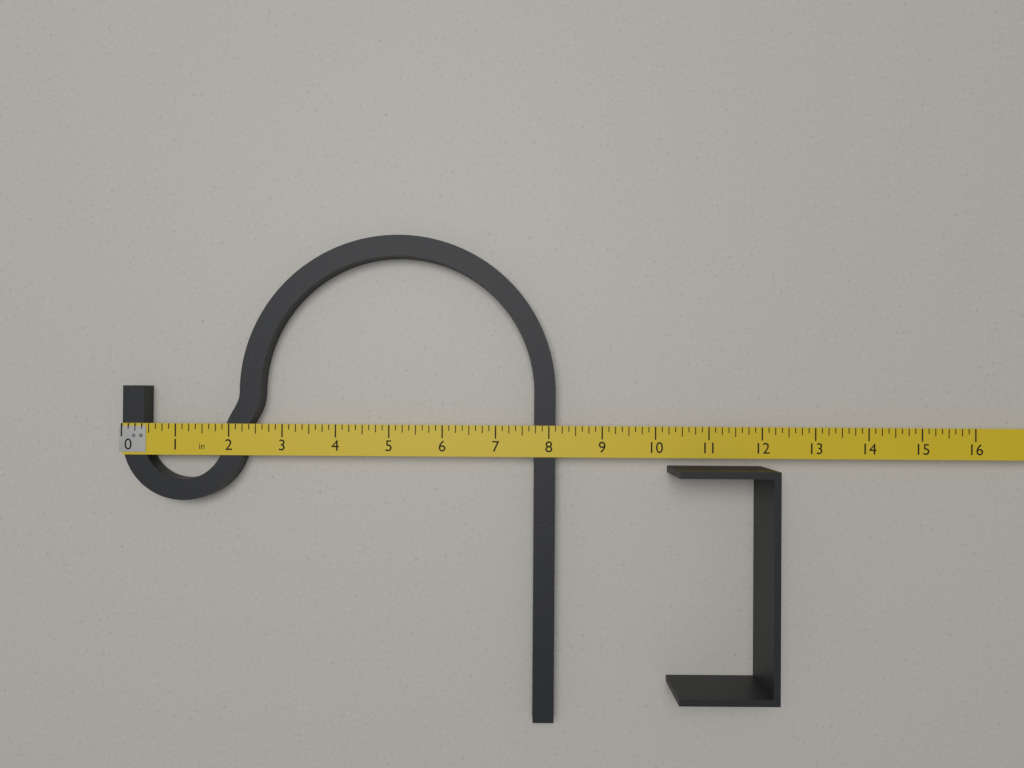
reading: 8.125 in
